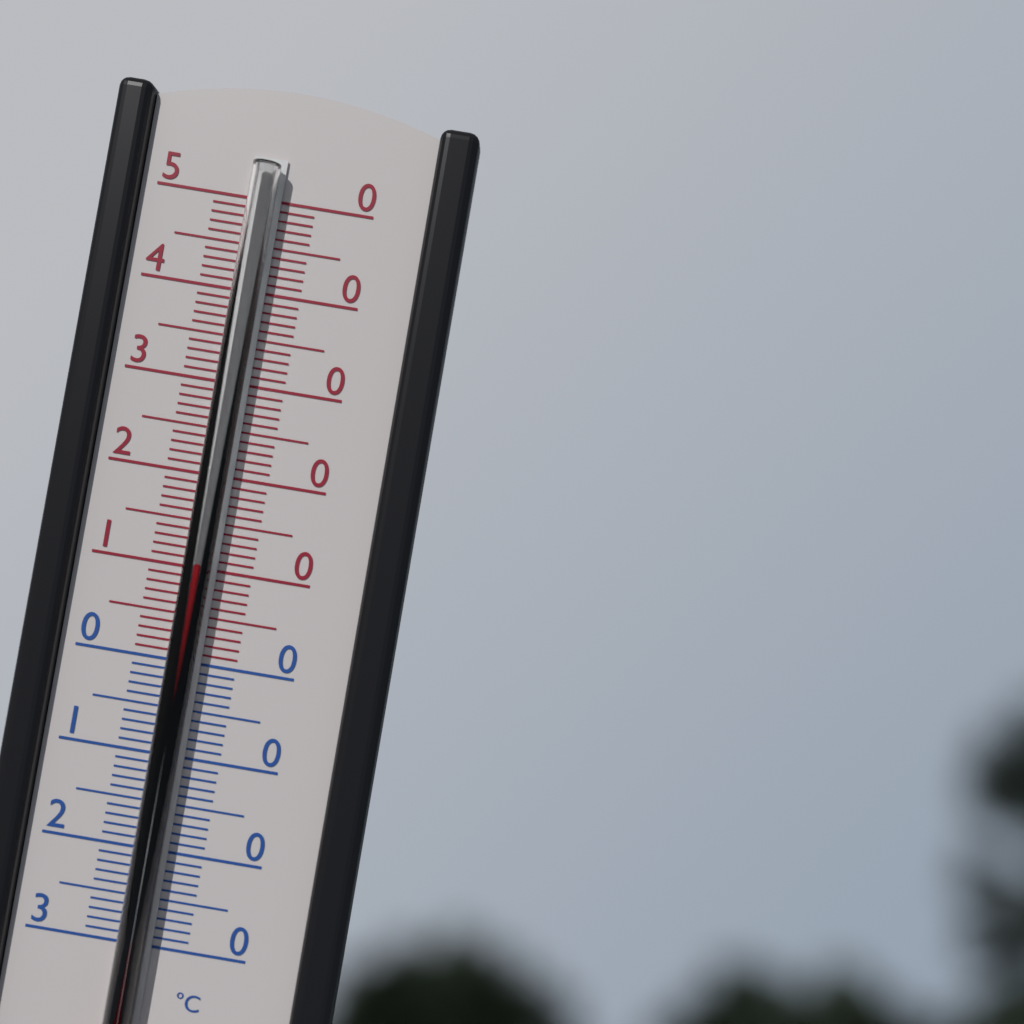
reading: 11 °C
